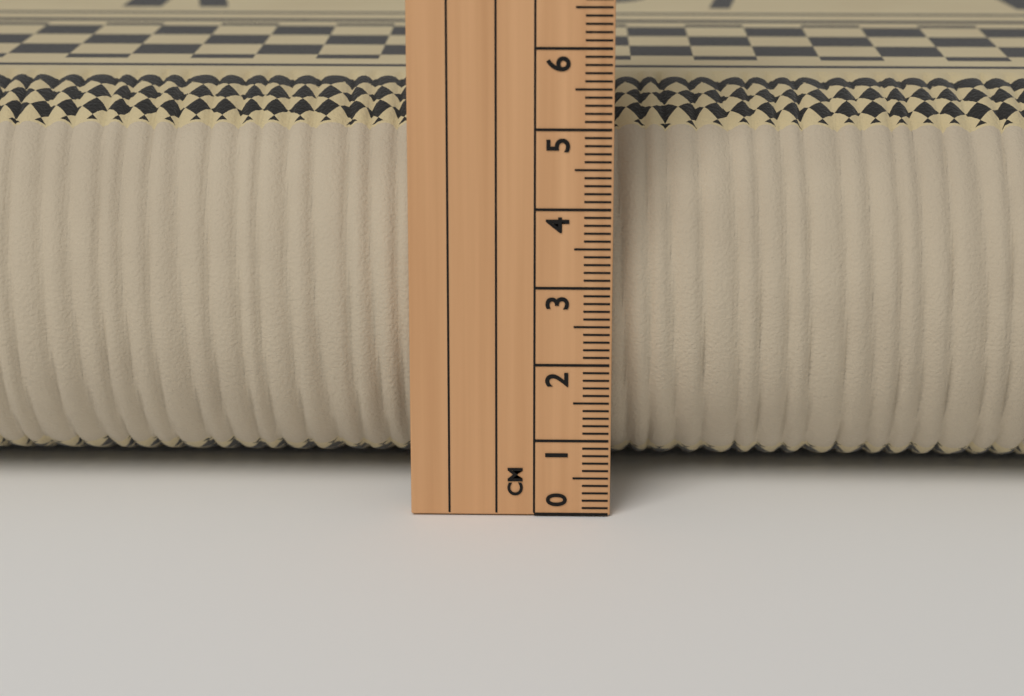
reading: 5.2 cm
